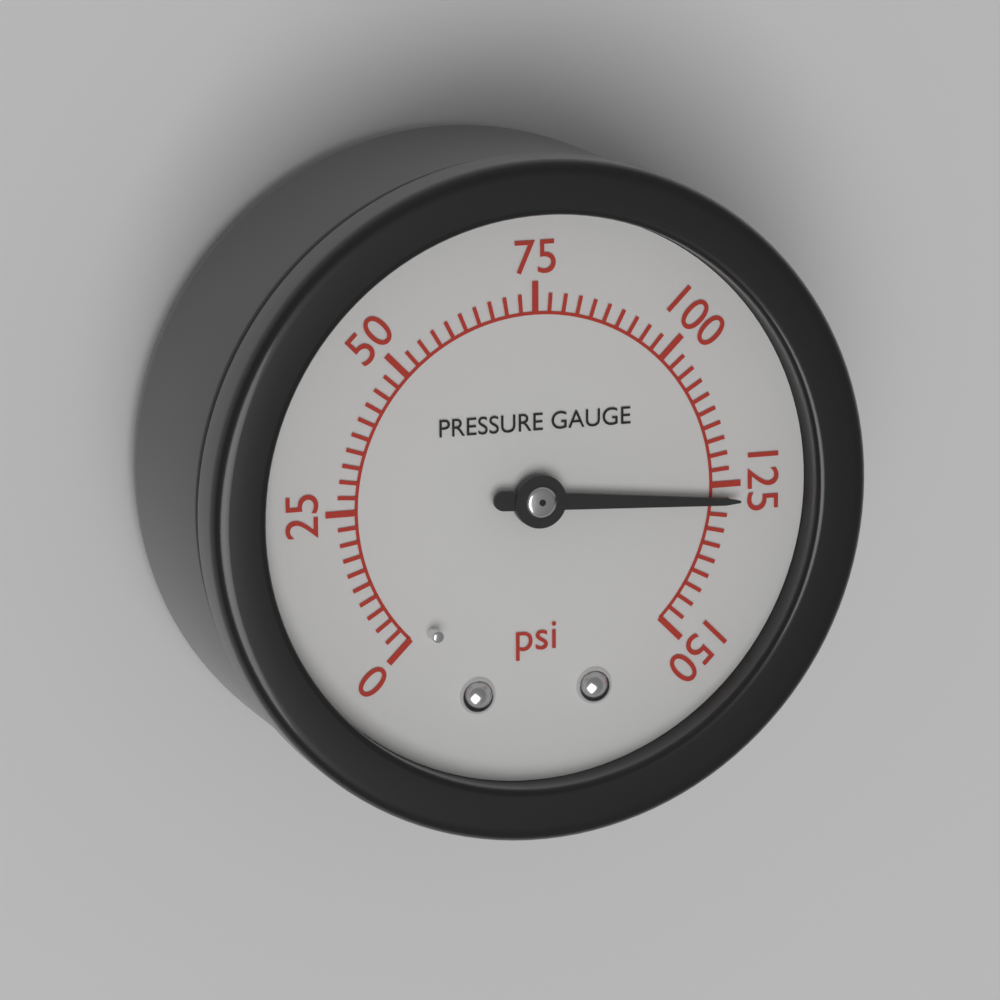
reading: 127.5 psi
